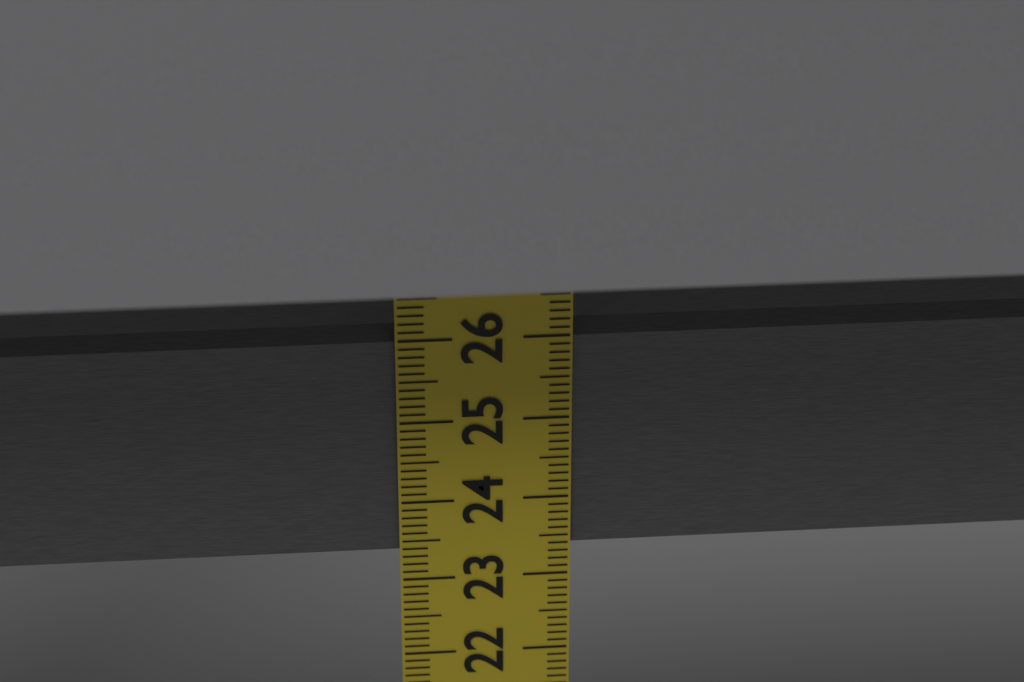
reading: 26.1 cm
